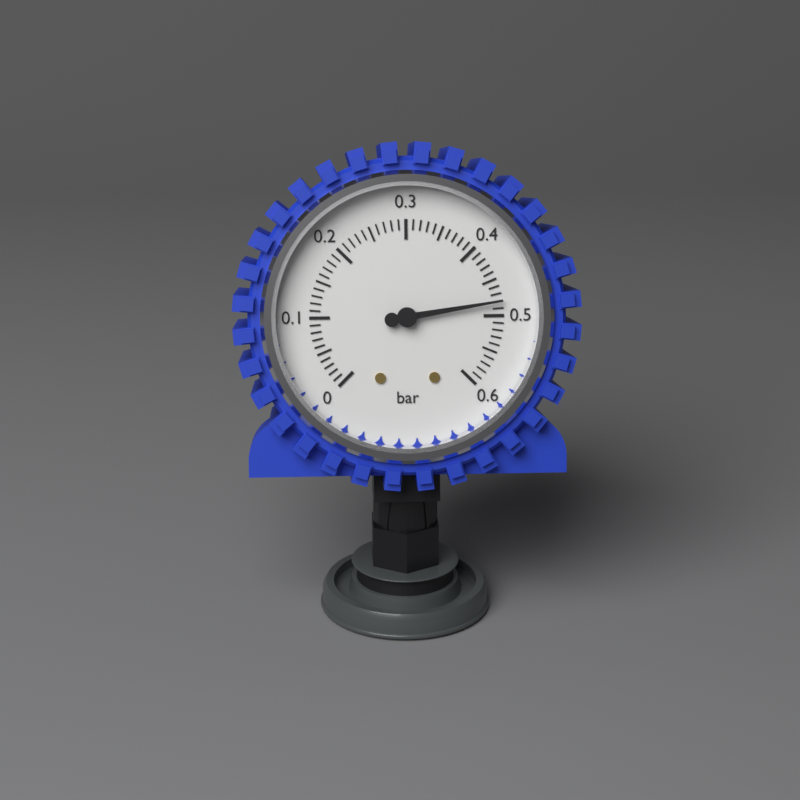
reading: 0.48 bar
